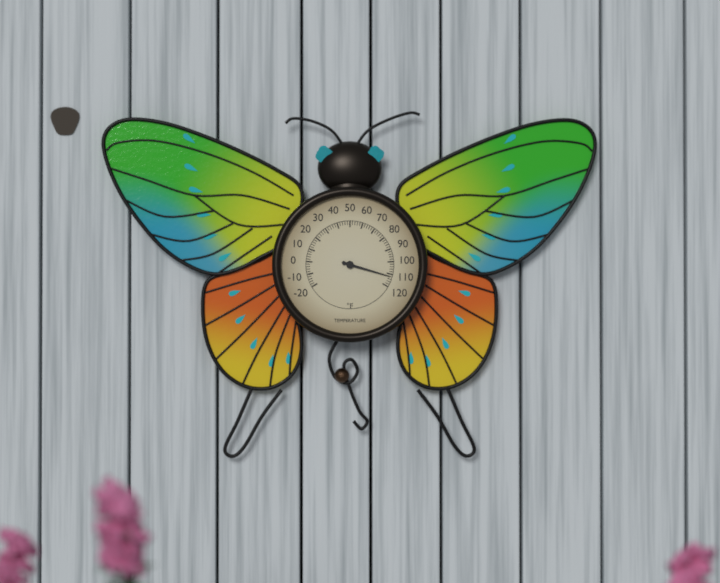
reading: 112 °F
